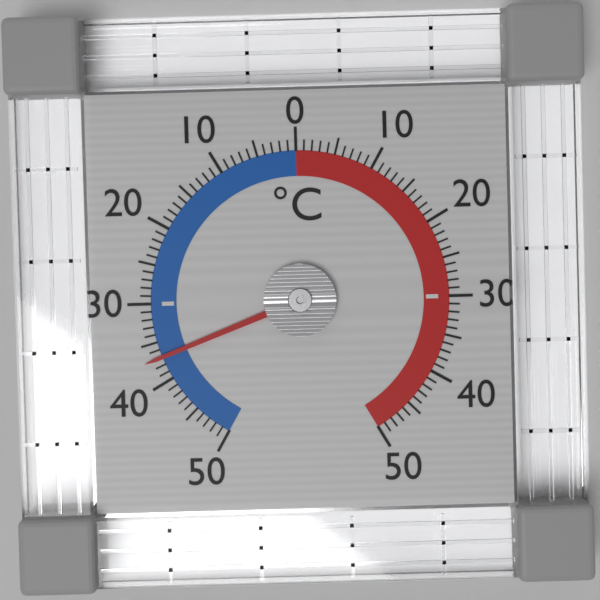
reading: -37 °C
